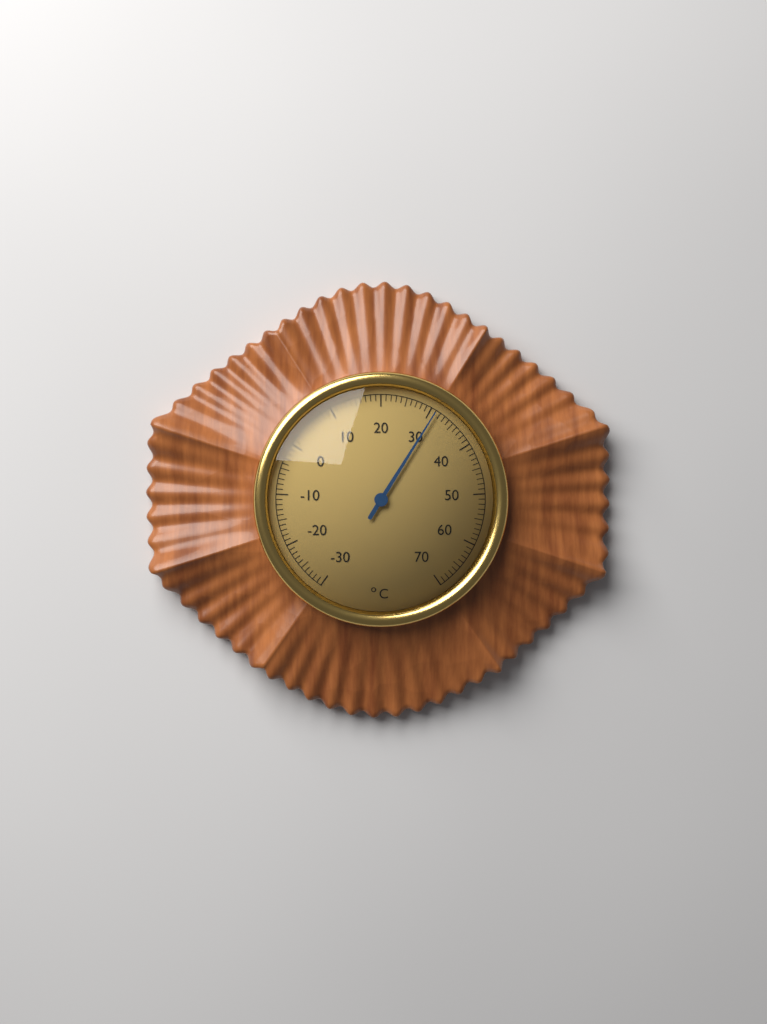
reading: 31 °C
